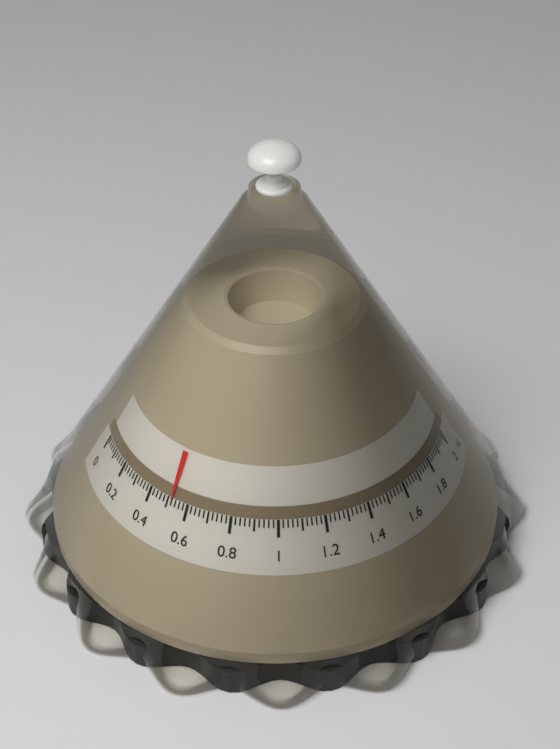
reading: 0.52 kg
